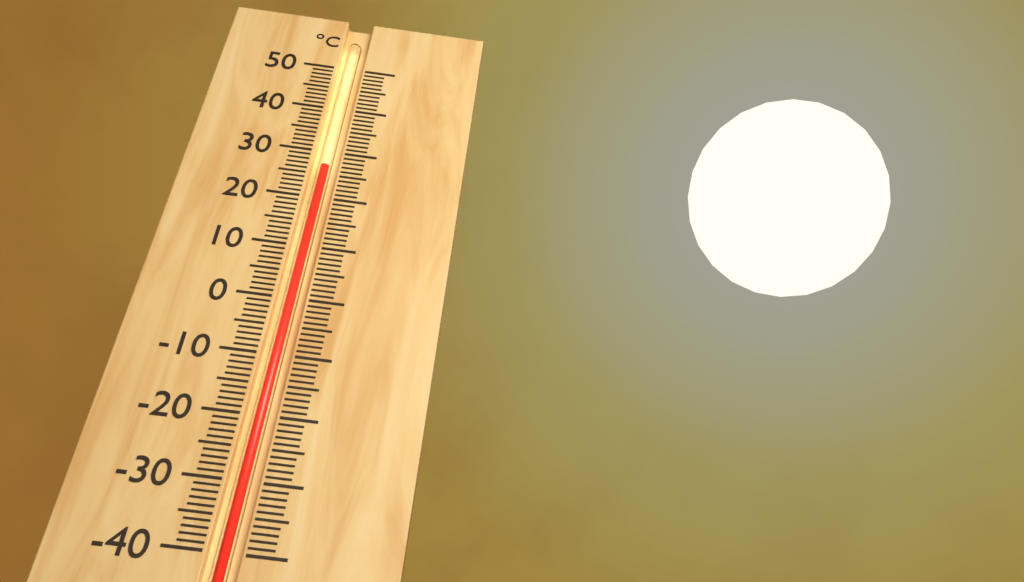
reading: 27 °C
